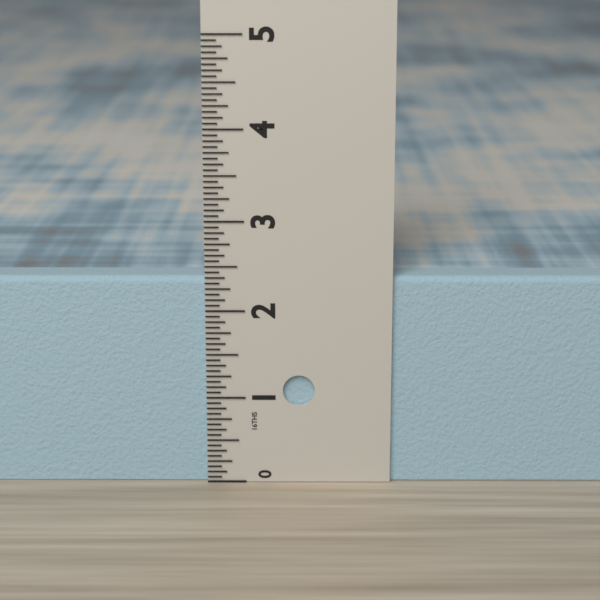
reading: 2.3750 in
